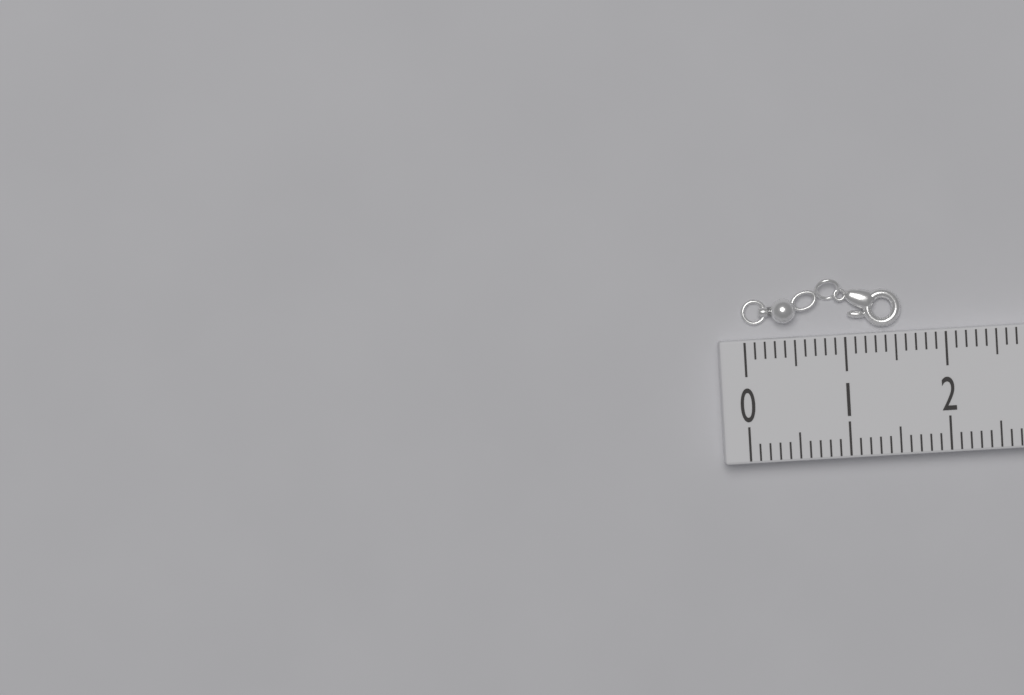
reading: 1.6 (no unit)
